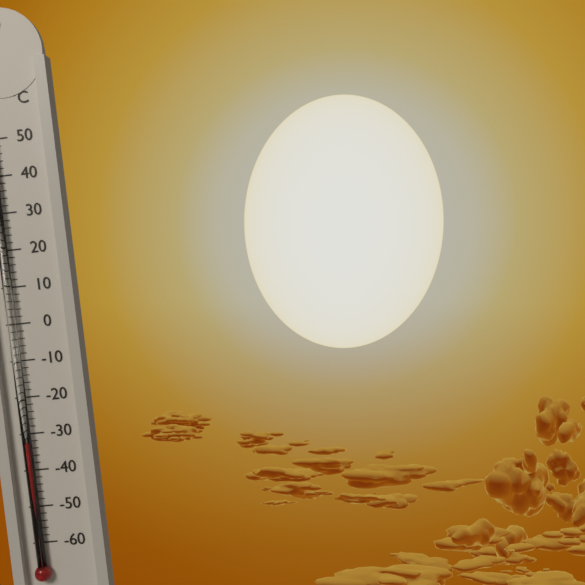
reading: -32 °C
